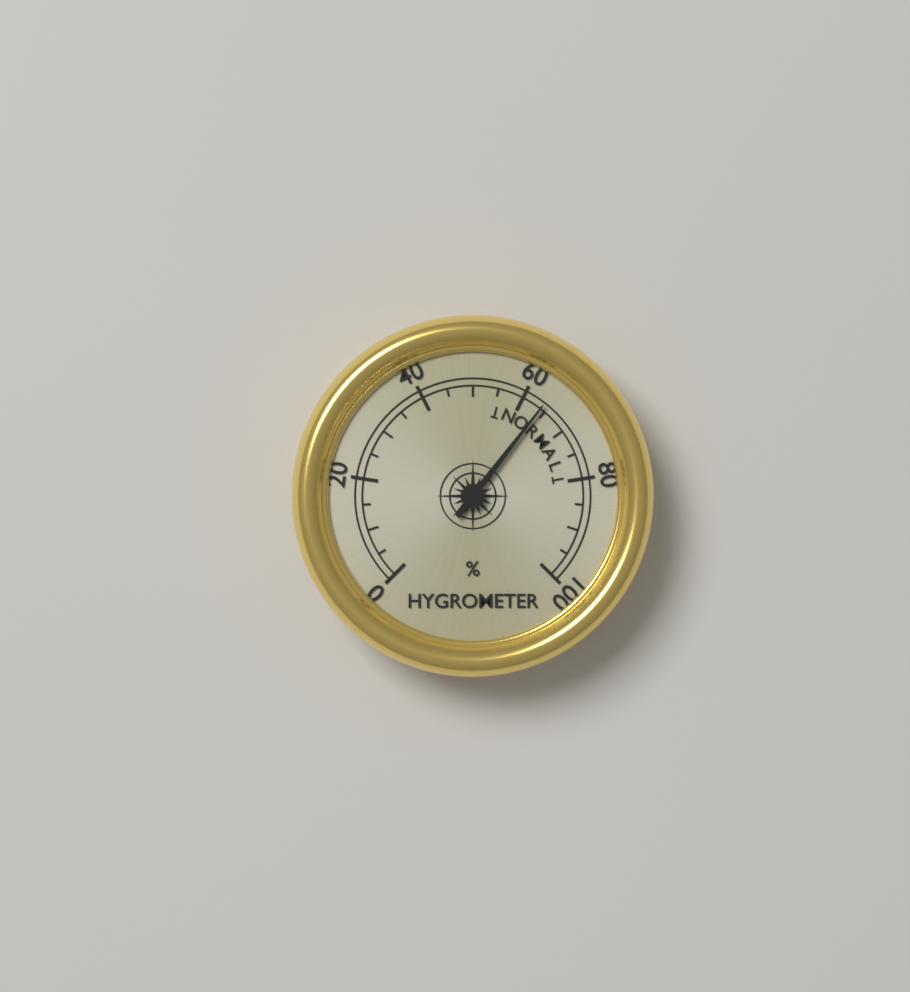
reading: 64 %
